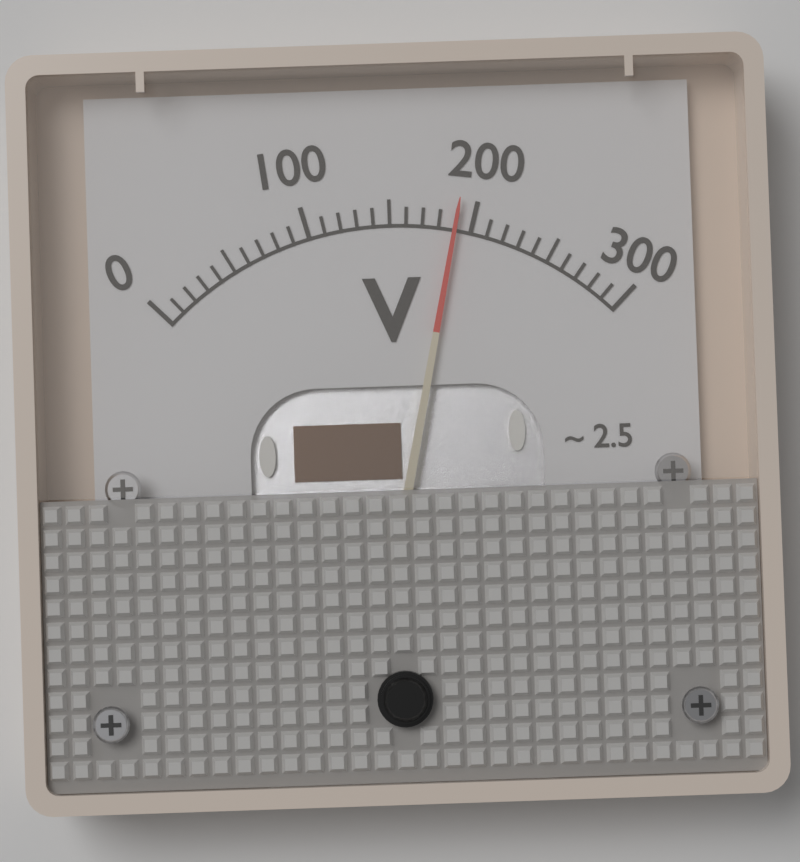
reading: 190 V
